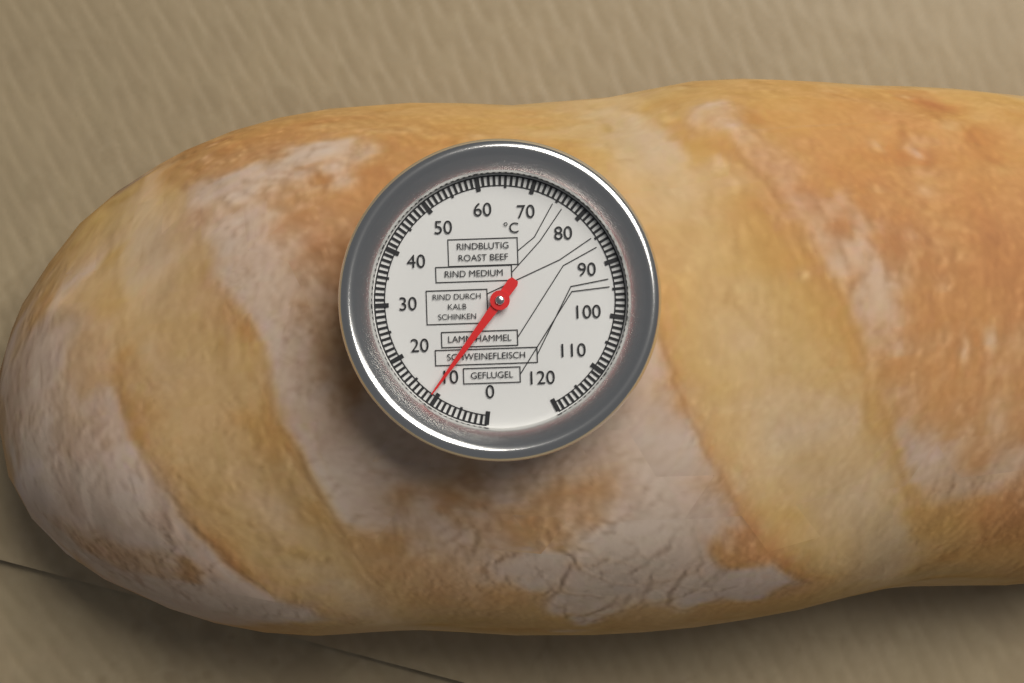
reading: 11 °C
